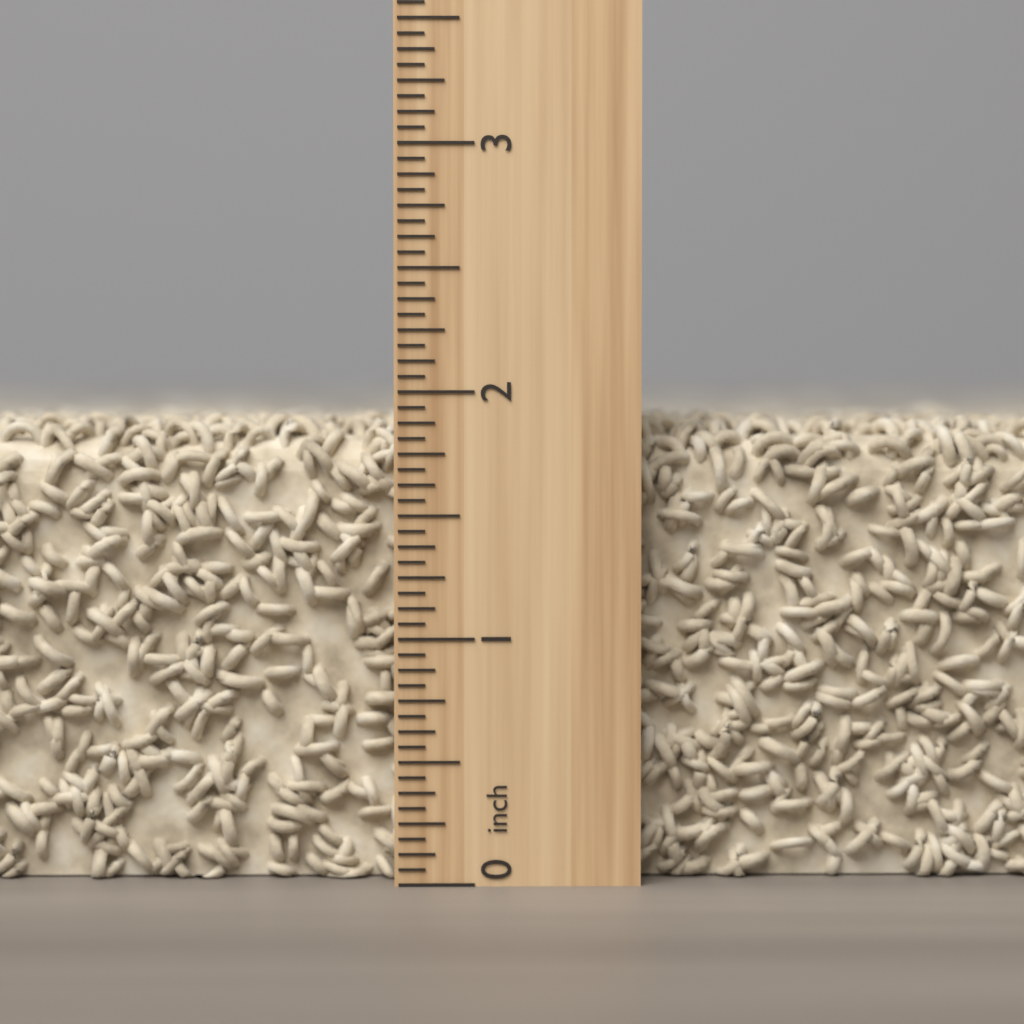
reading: 1.9375 inch
